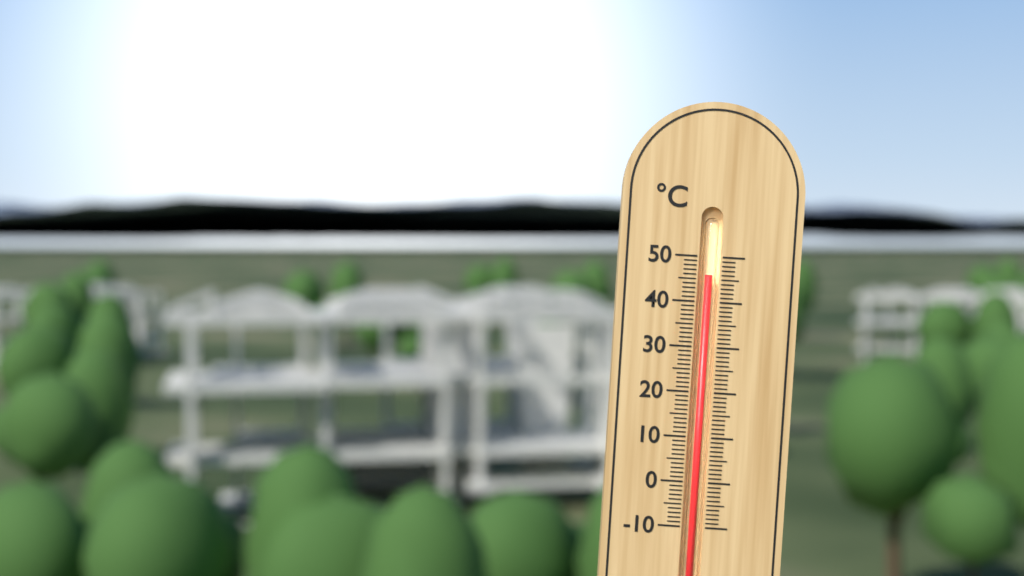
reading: 46 °C
